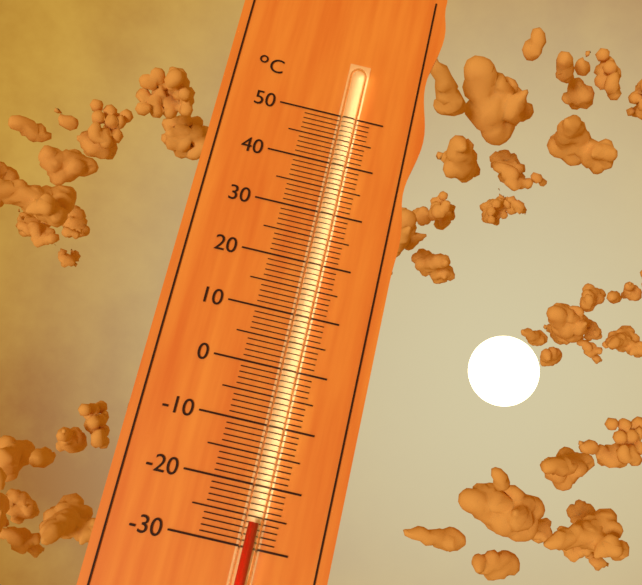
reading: -26 °C
